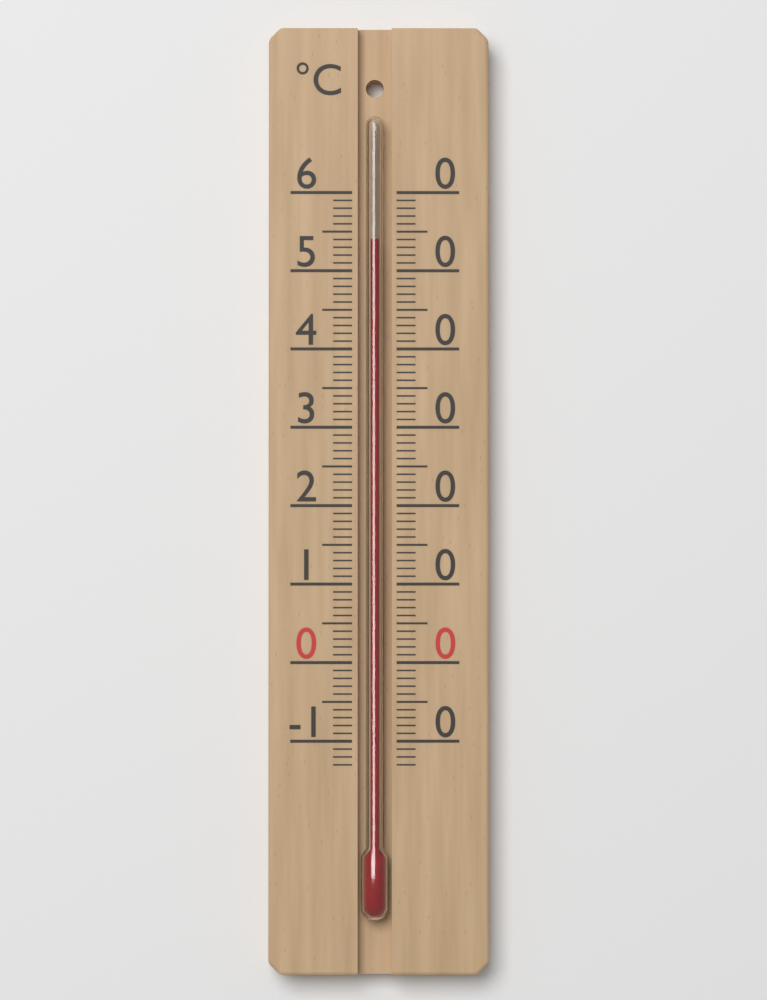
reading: 54 °C
